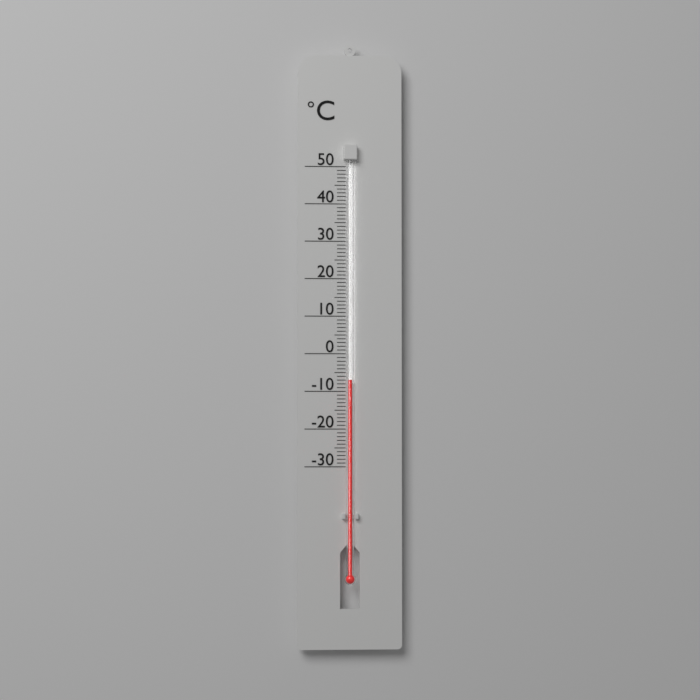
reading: -7 °C
